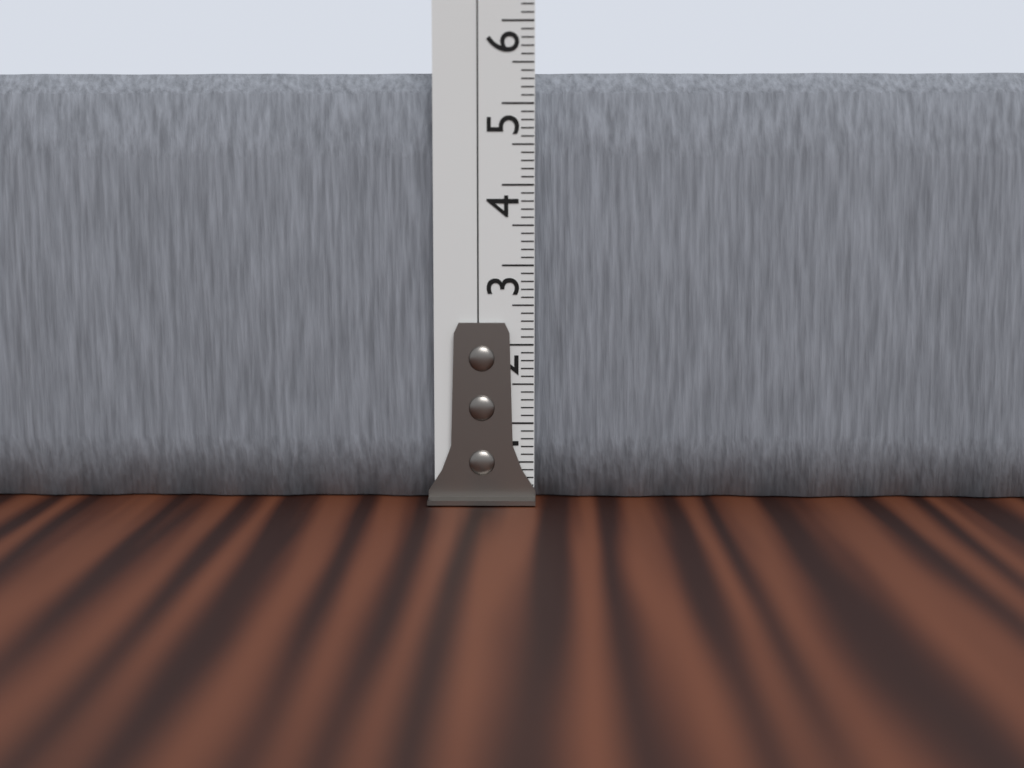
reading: 5.4 cm
